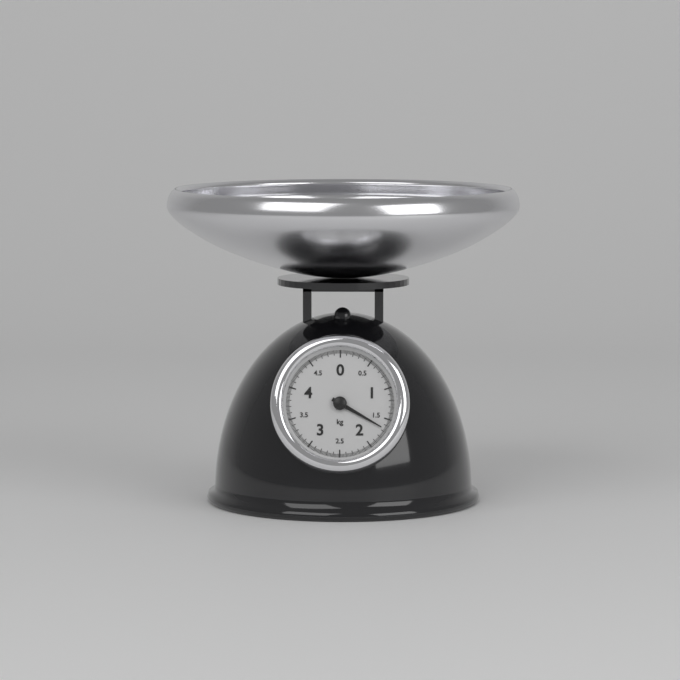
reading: 1.66 kg
